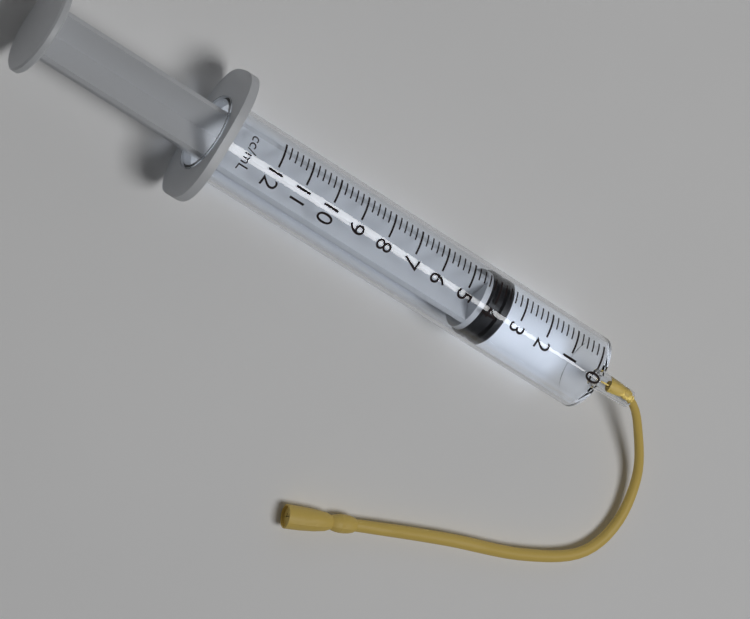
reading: 3.4 ml
